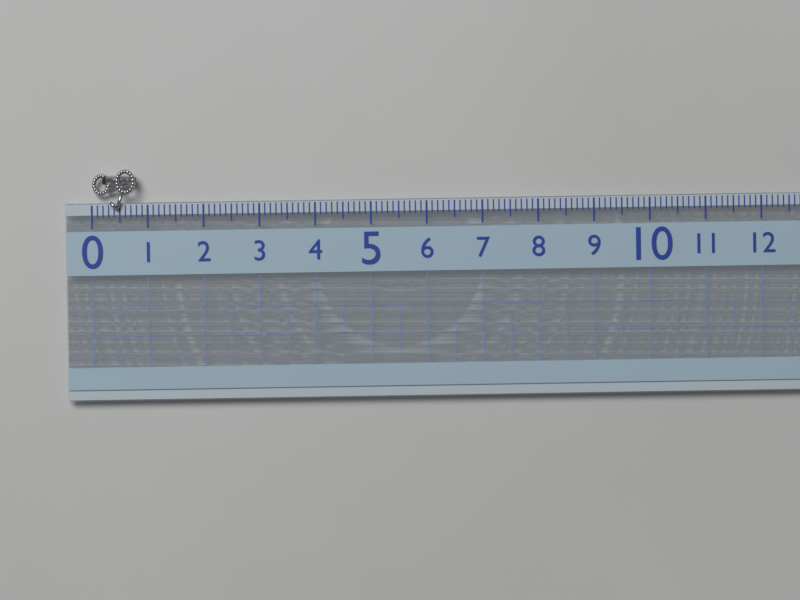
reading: 0.8 (no unit)
